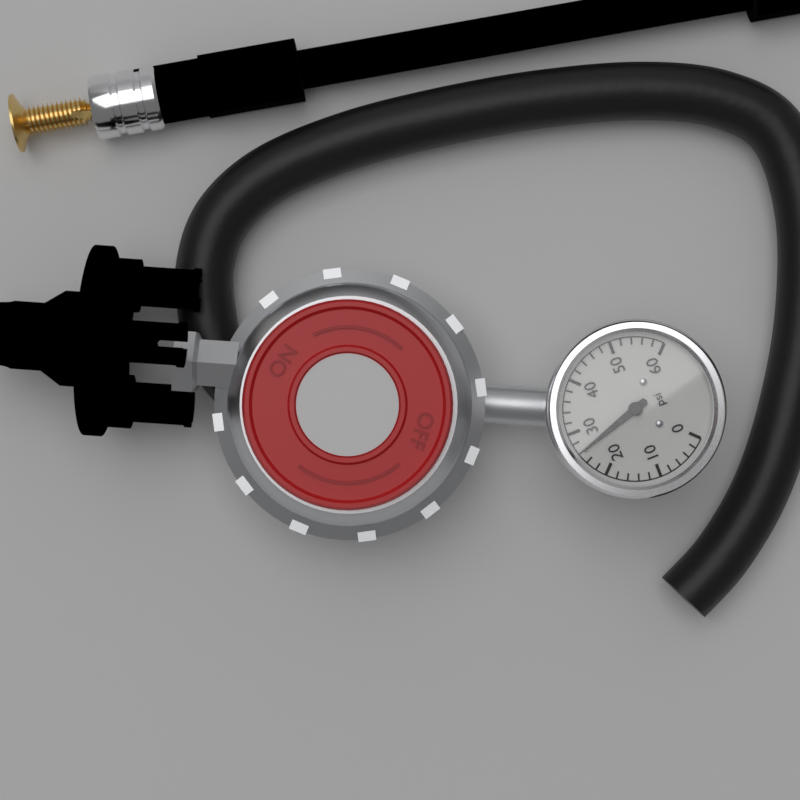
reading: 26 psi
